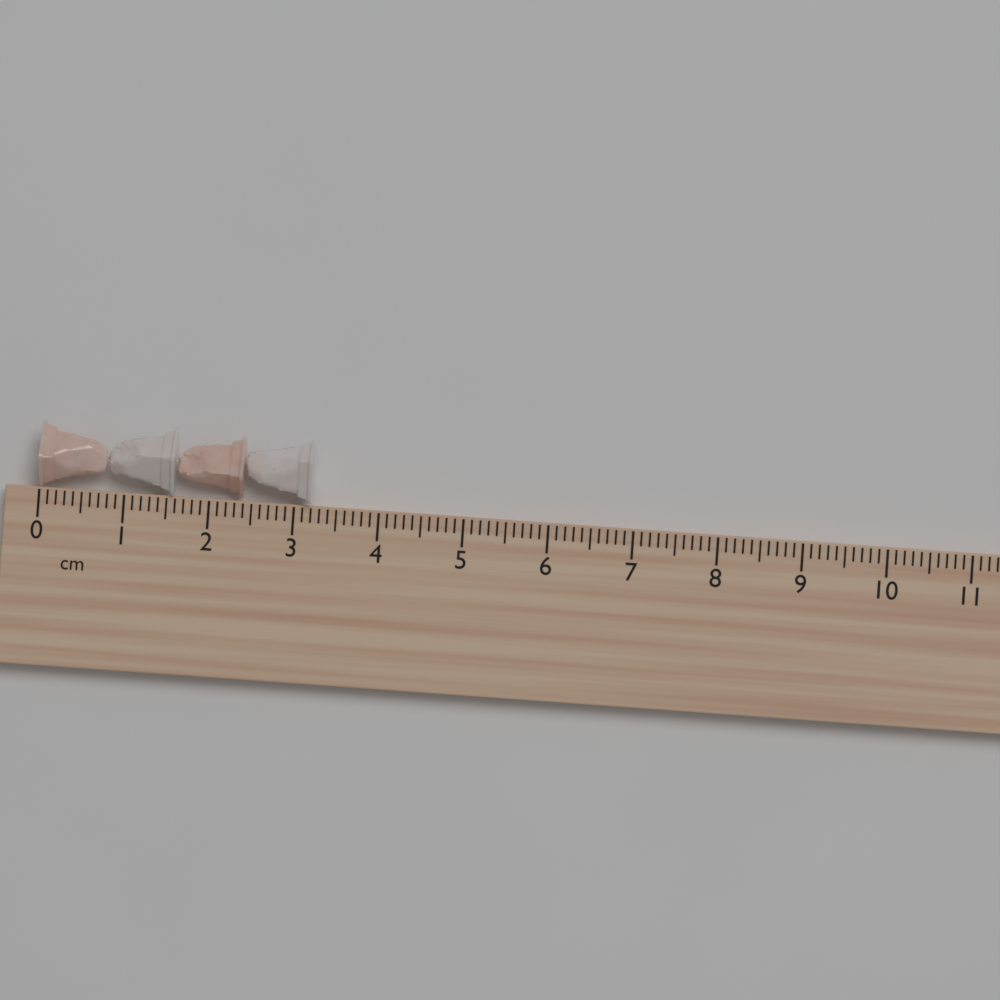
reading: 3.2 cm
